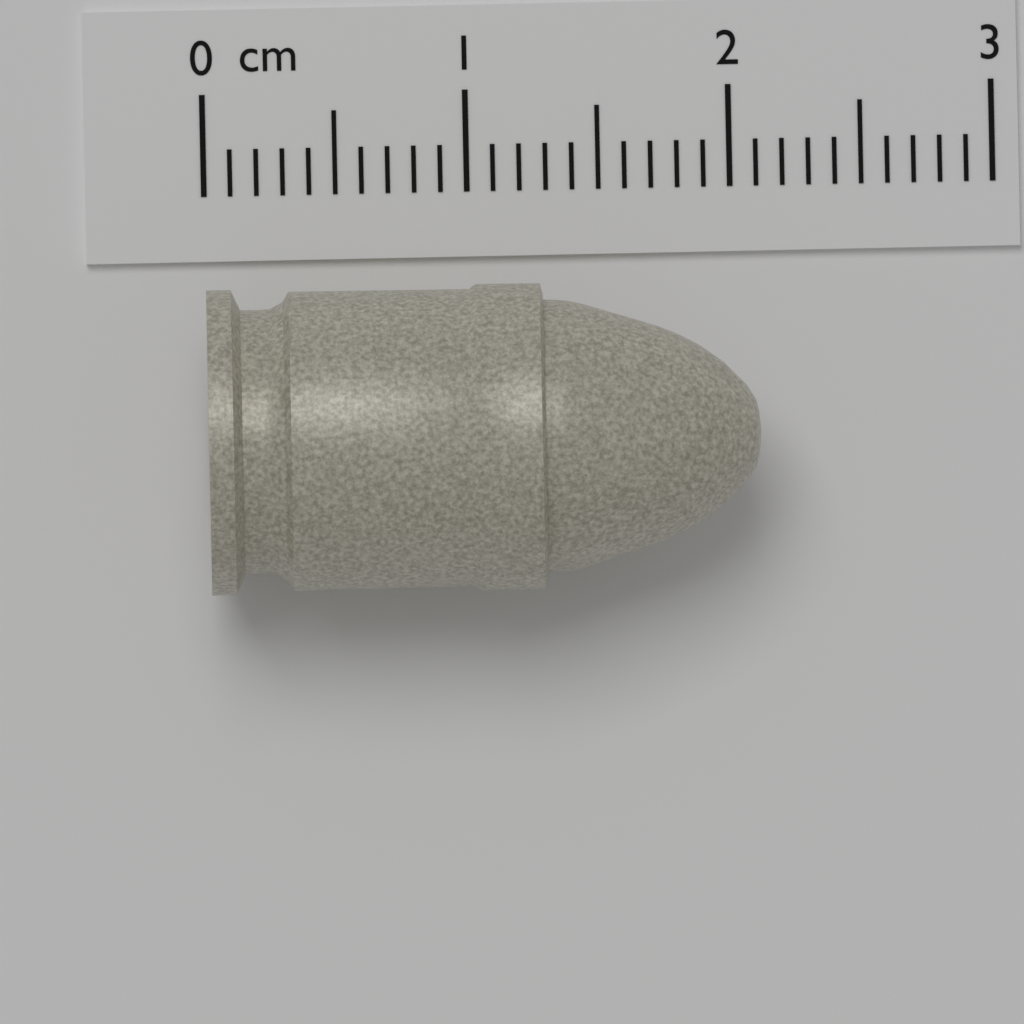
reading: 2.1 cm
